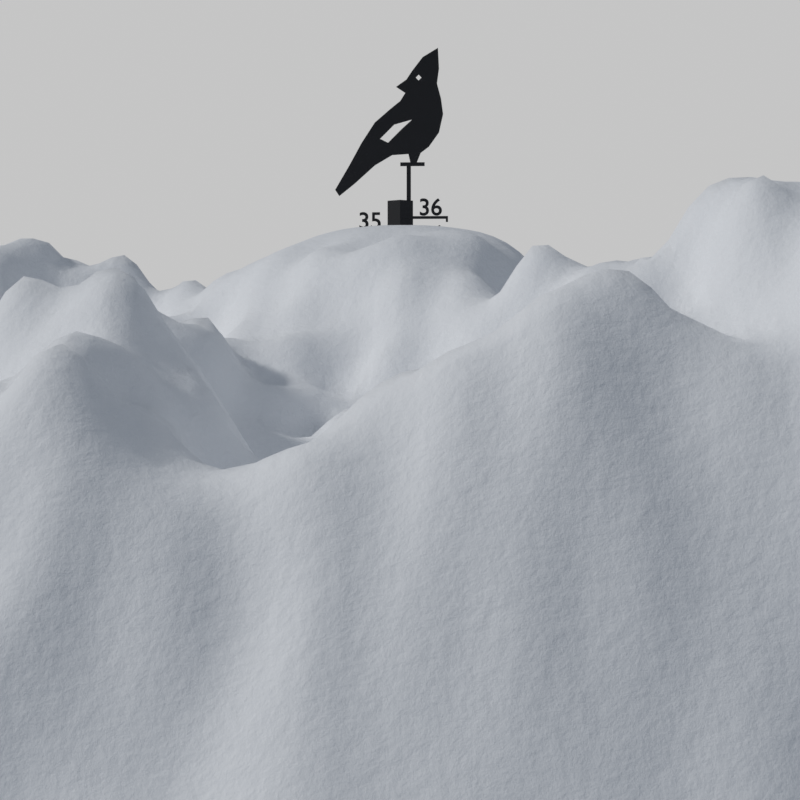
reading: 35 (no unit)
